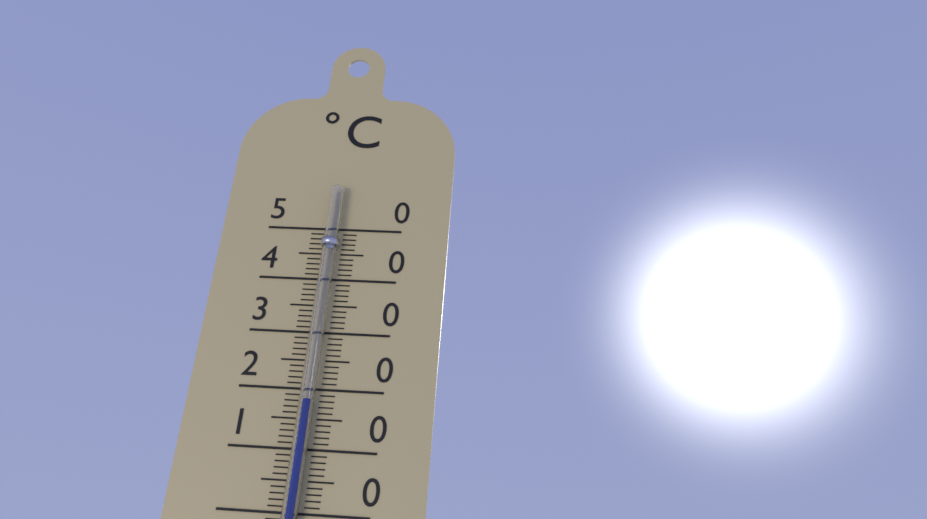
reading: 18 °C
